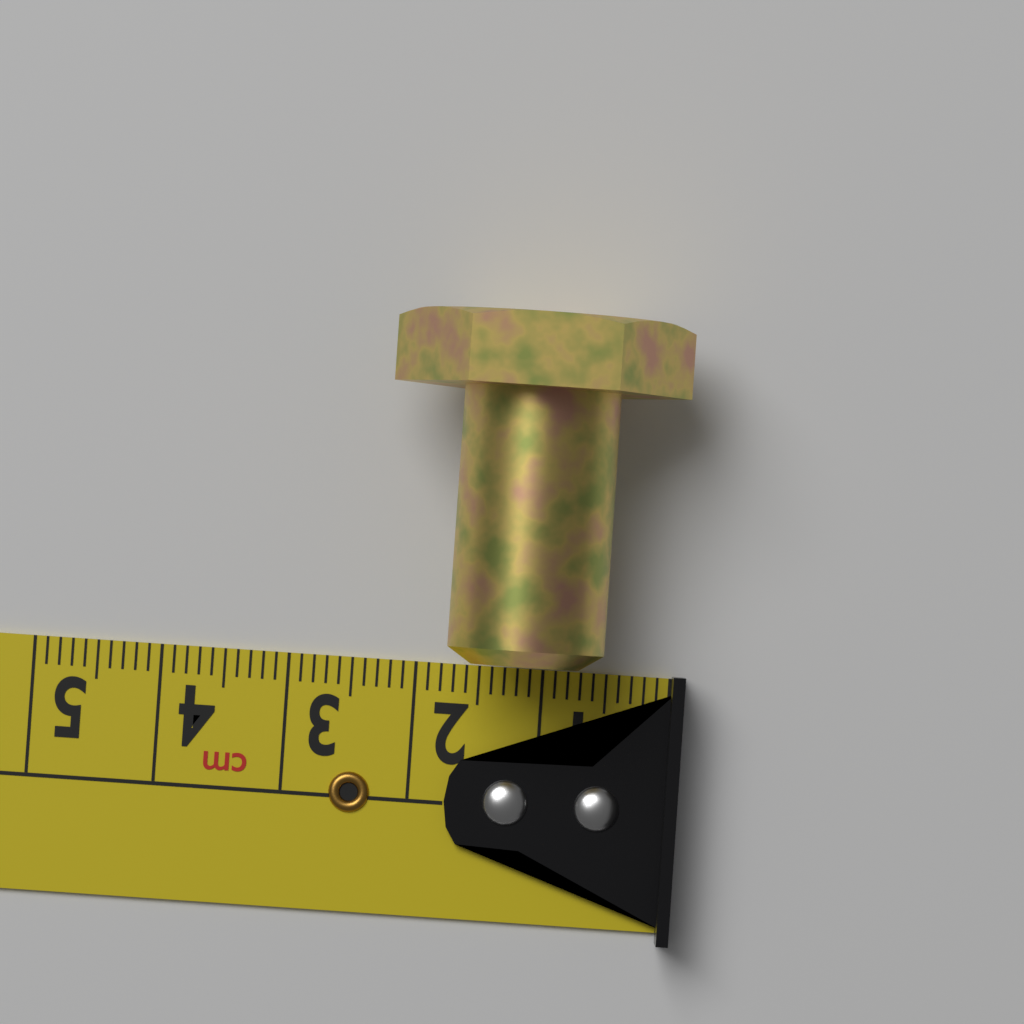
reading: 2.3 cm
